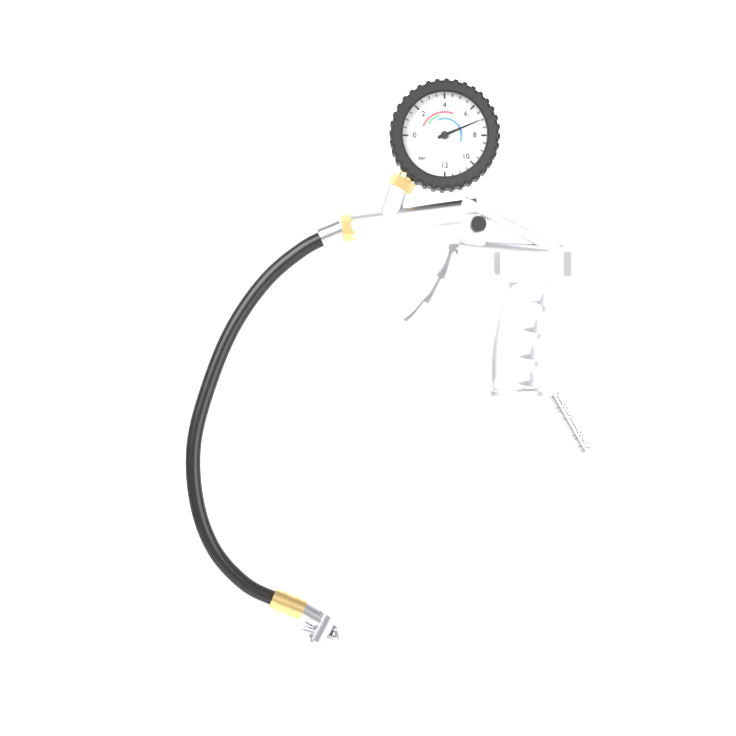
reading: 7.0 bar
